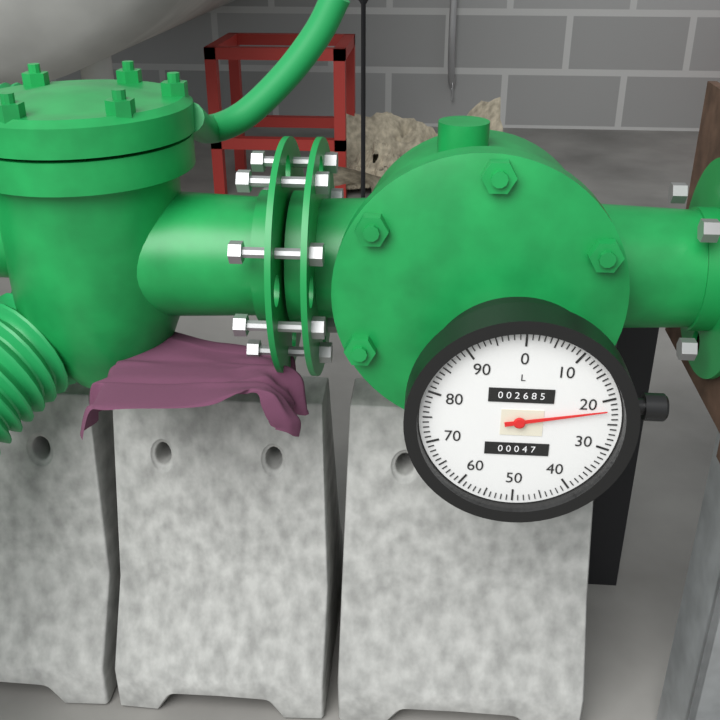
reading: 22 L
